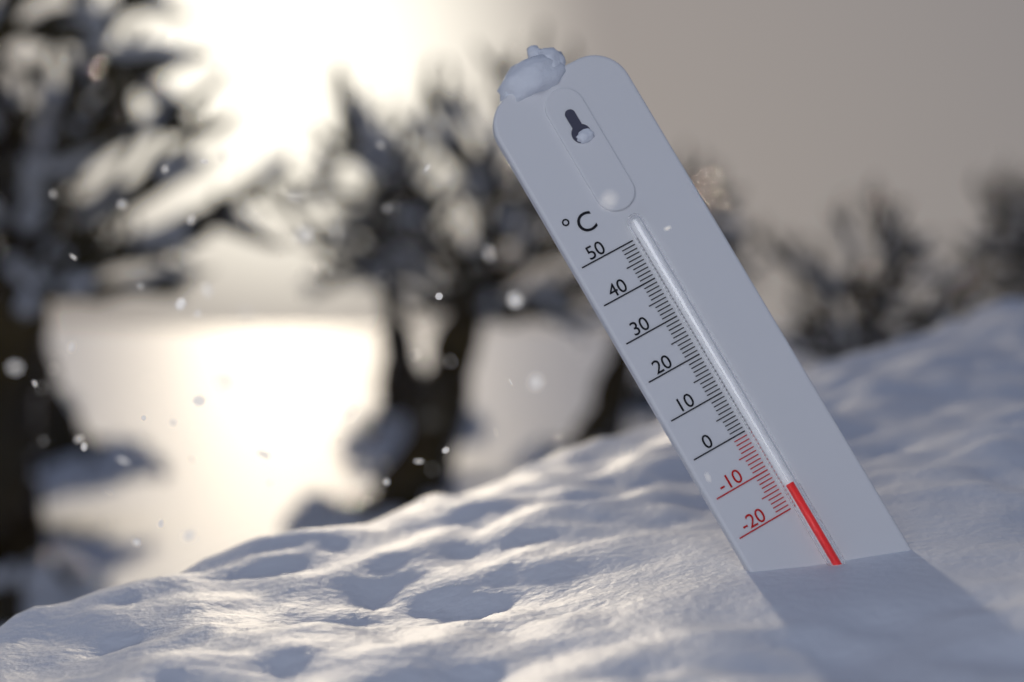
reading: -15 °C
